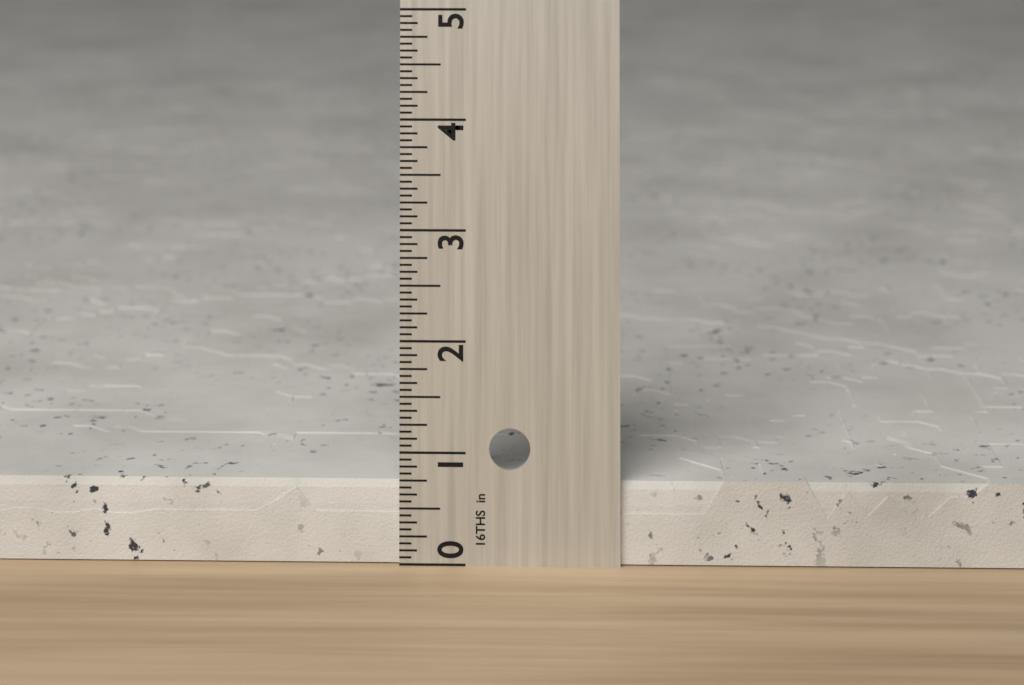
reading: 0.7500 in
